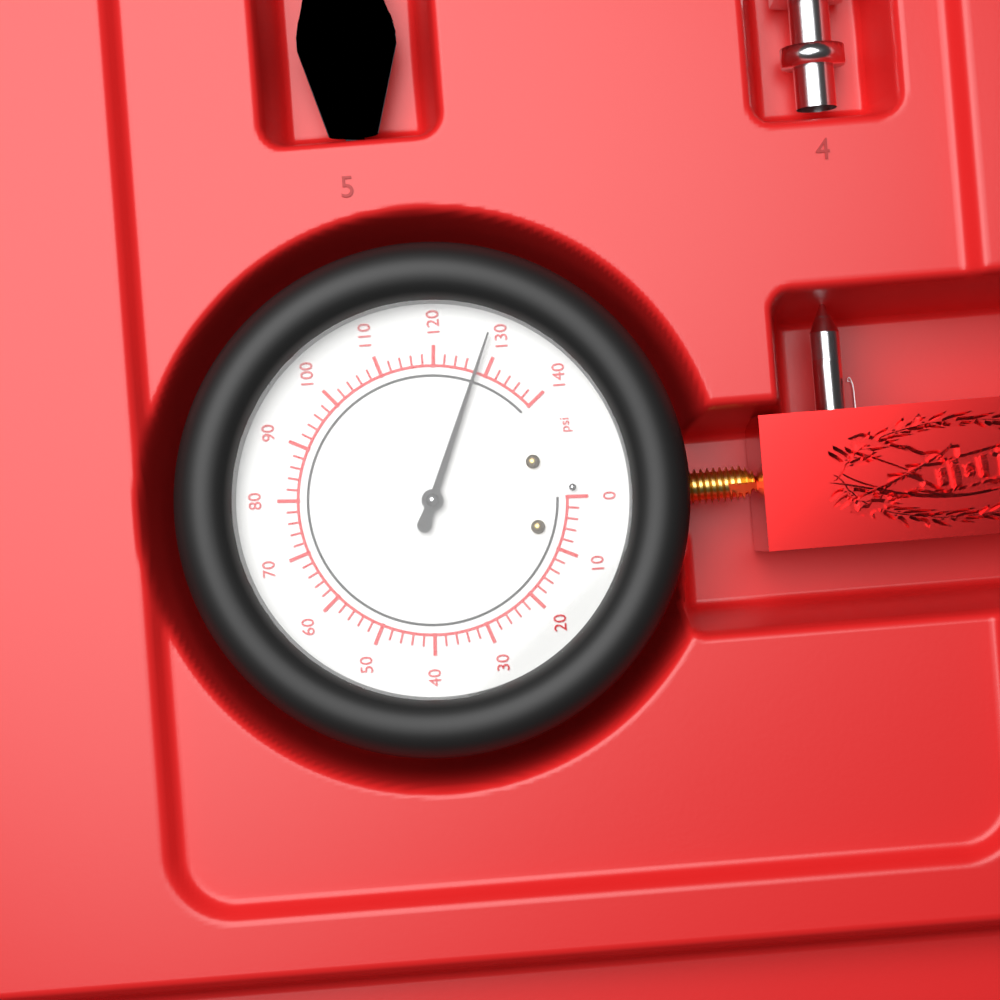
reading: 128 psi
